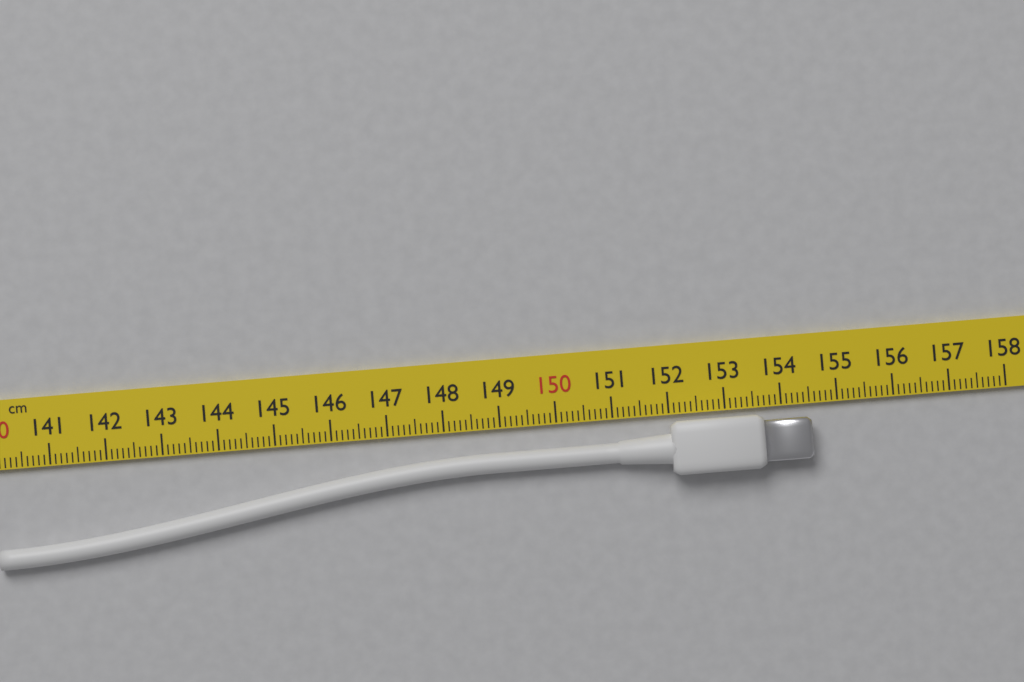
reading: 154.5 cm
